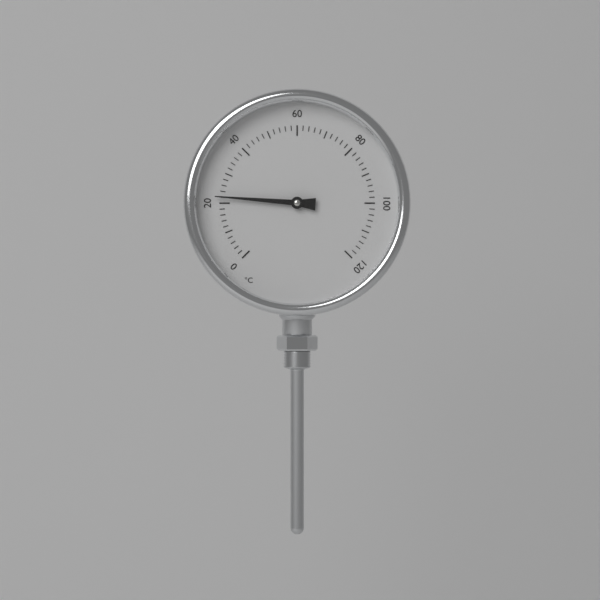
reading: 22 °C
